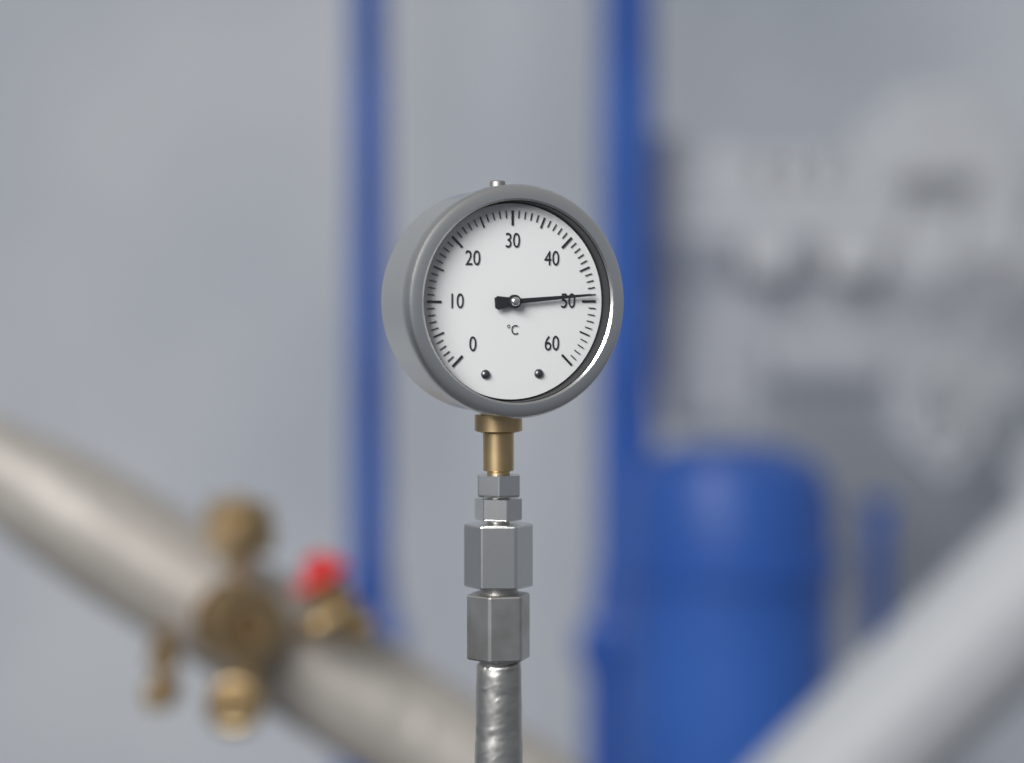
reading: 49 °C
